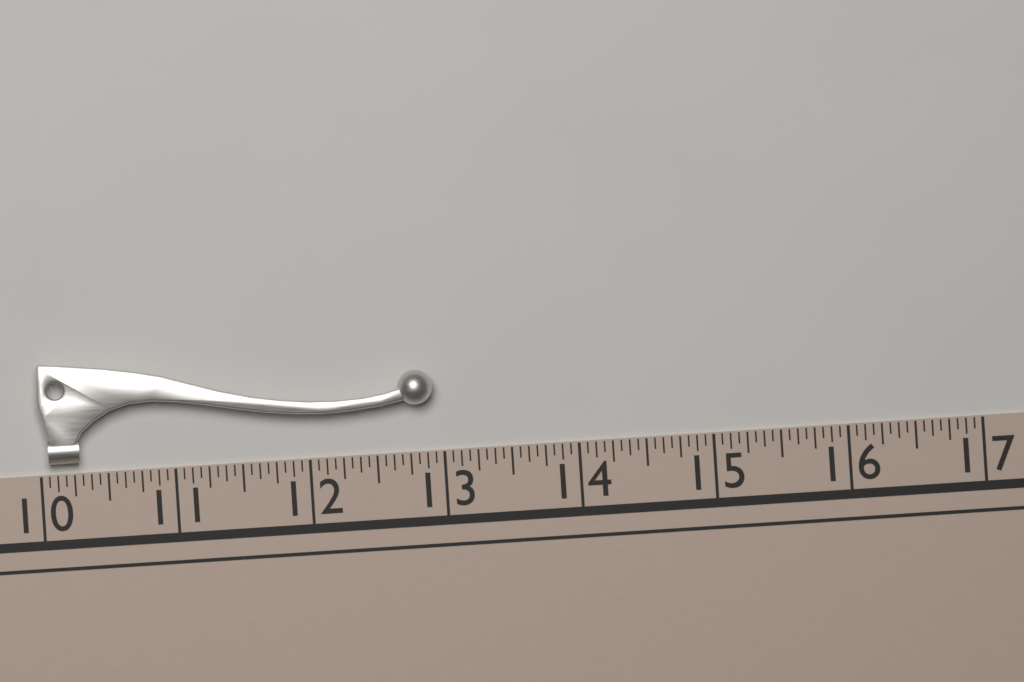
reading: 12.9375 (no unit)
